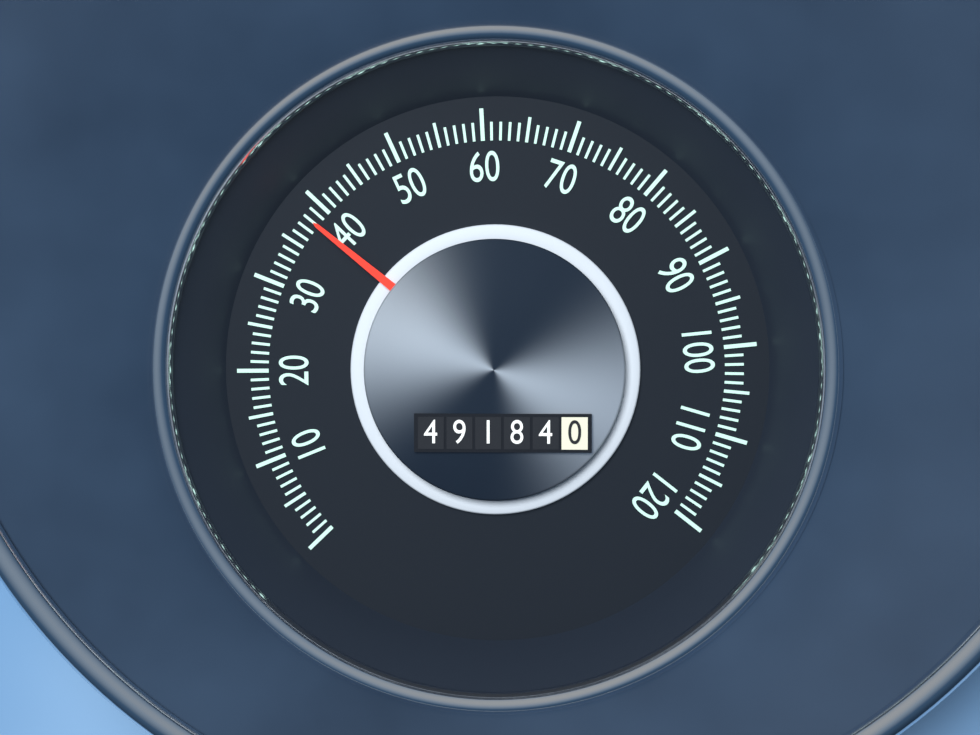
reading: 38 (no unit)
